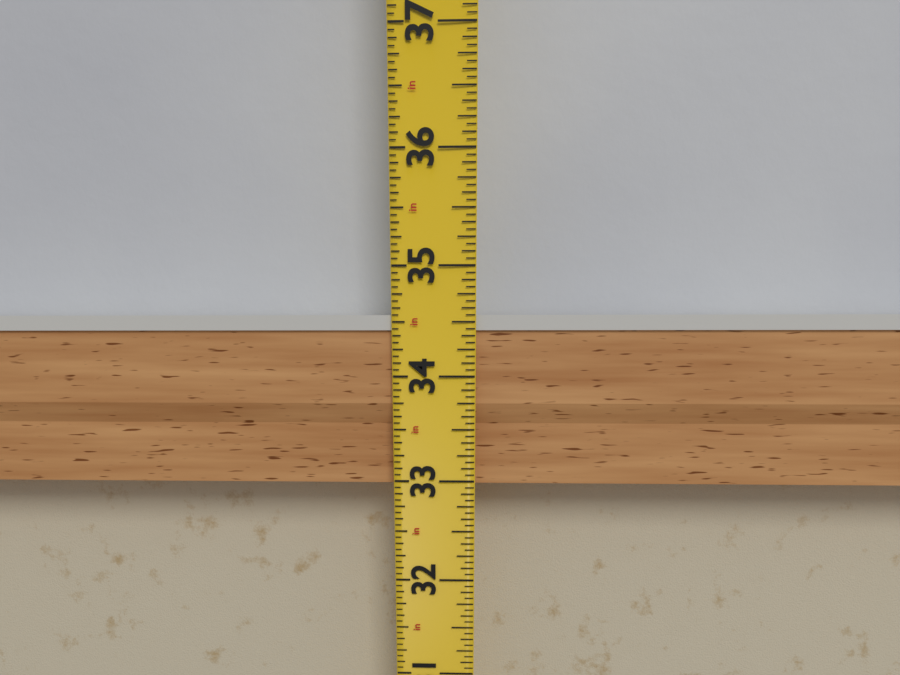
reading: 34.5625 in
